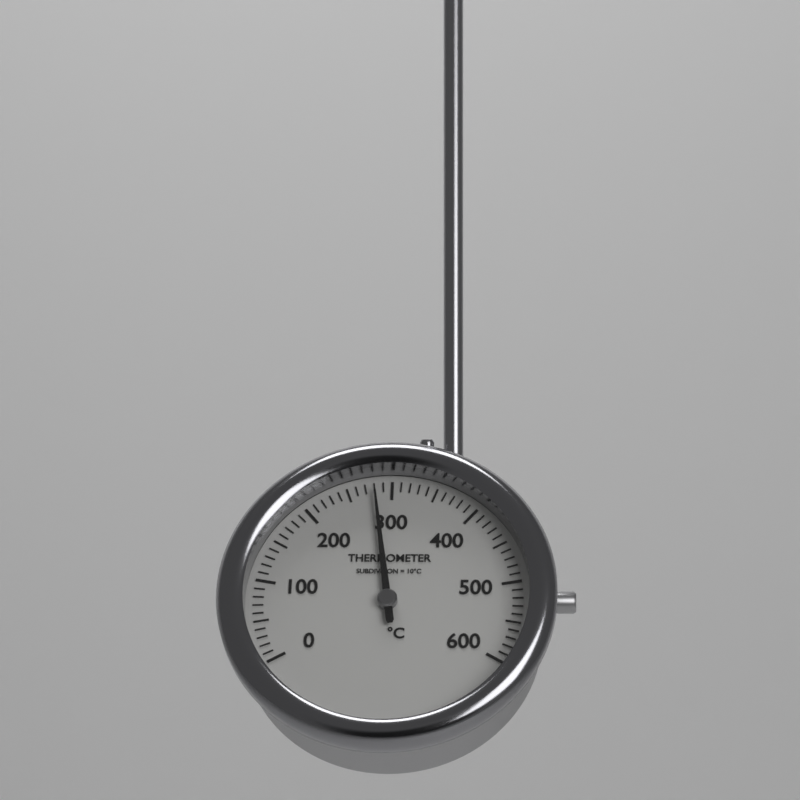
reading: 280 °C
